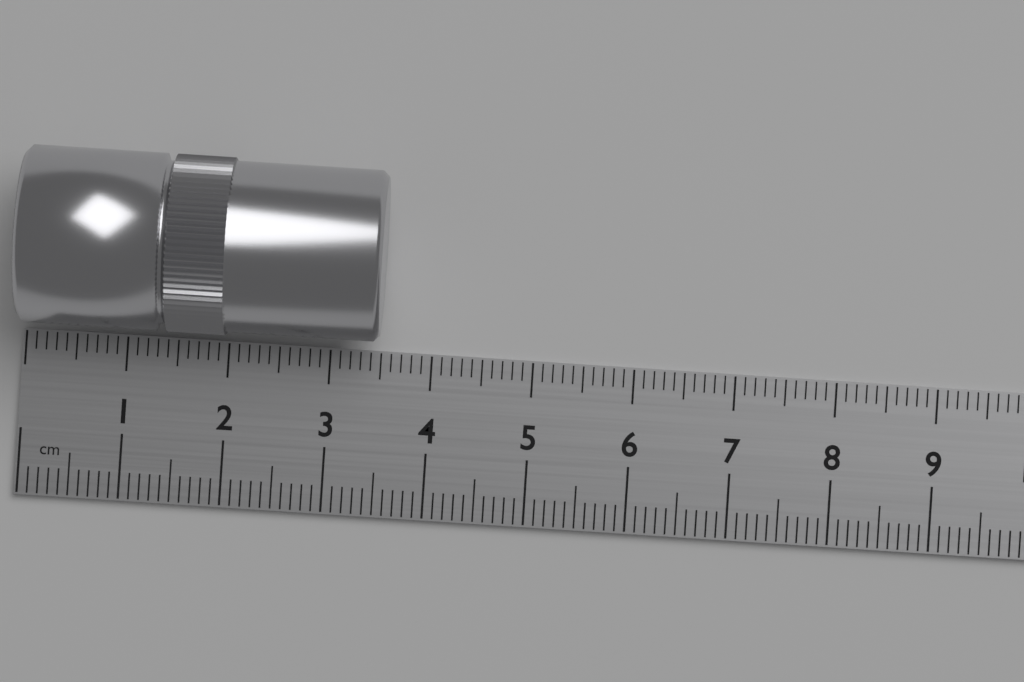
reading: 3.5 cm
